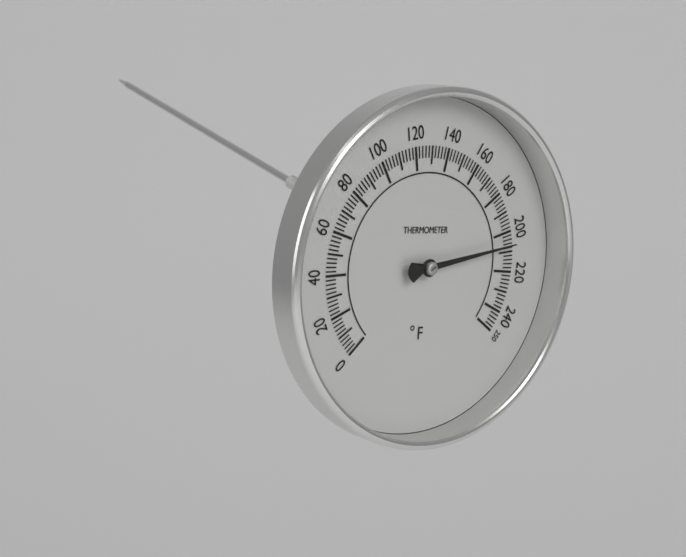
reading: 206 °F
